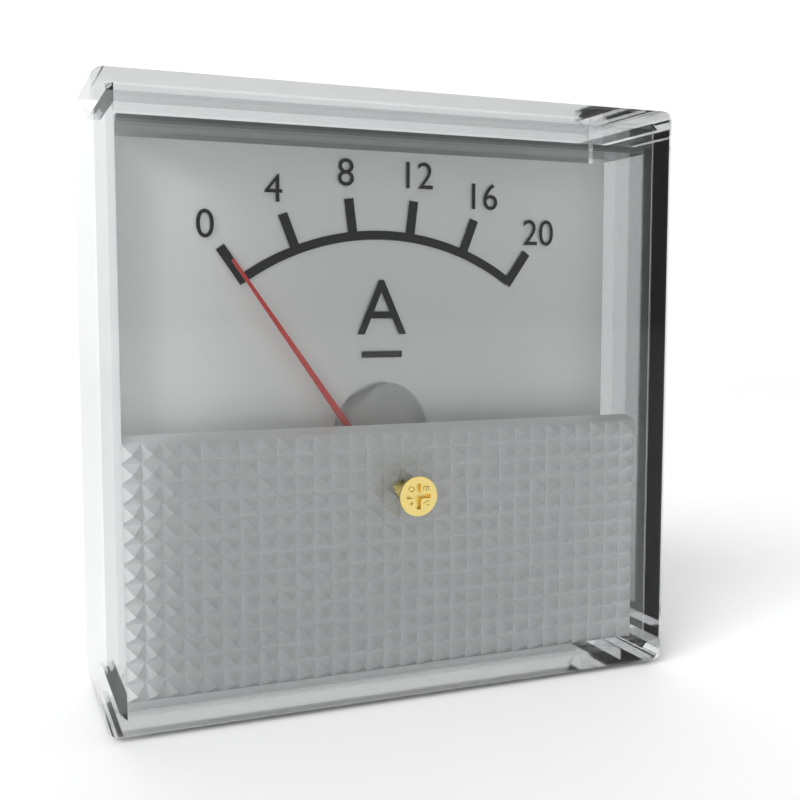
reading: 0 A
